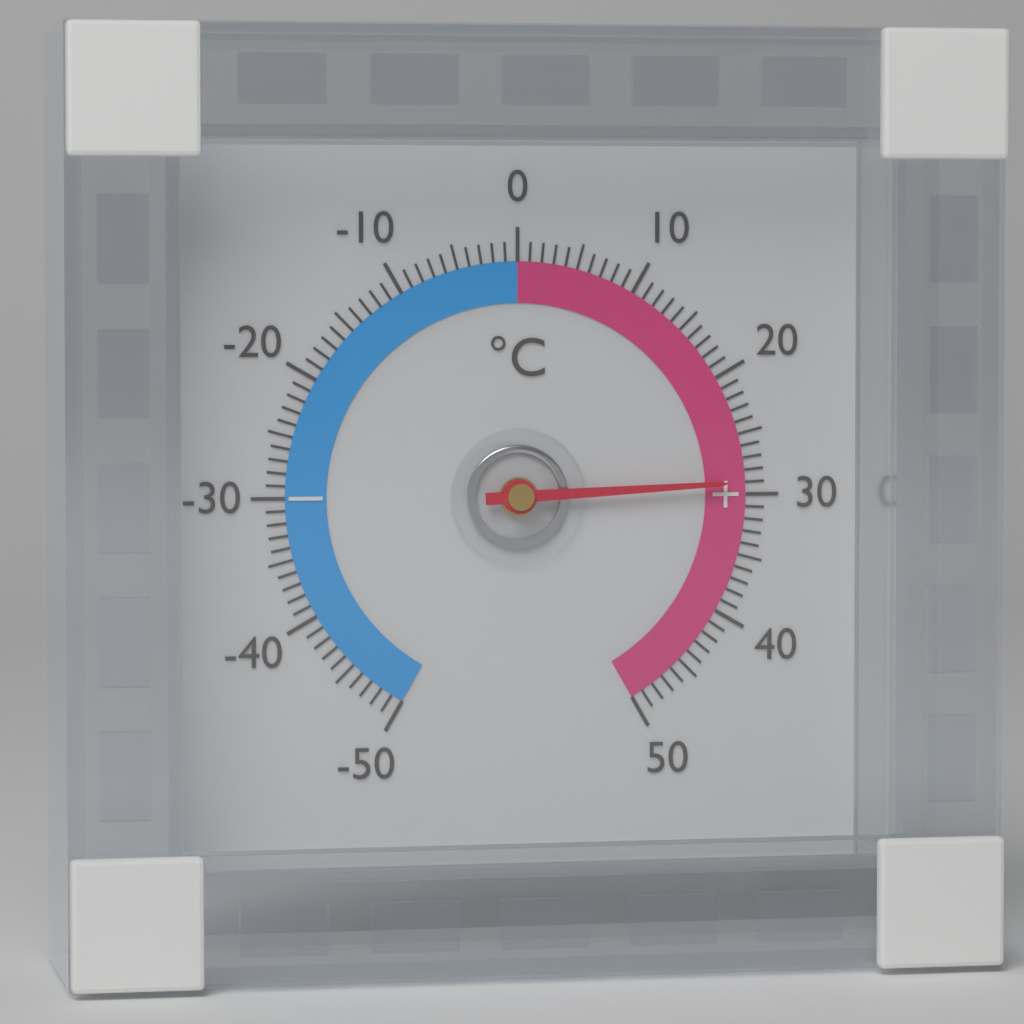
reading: 29 °C
